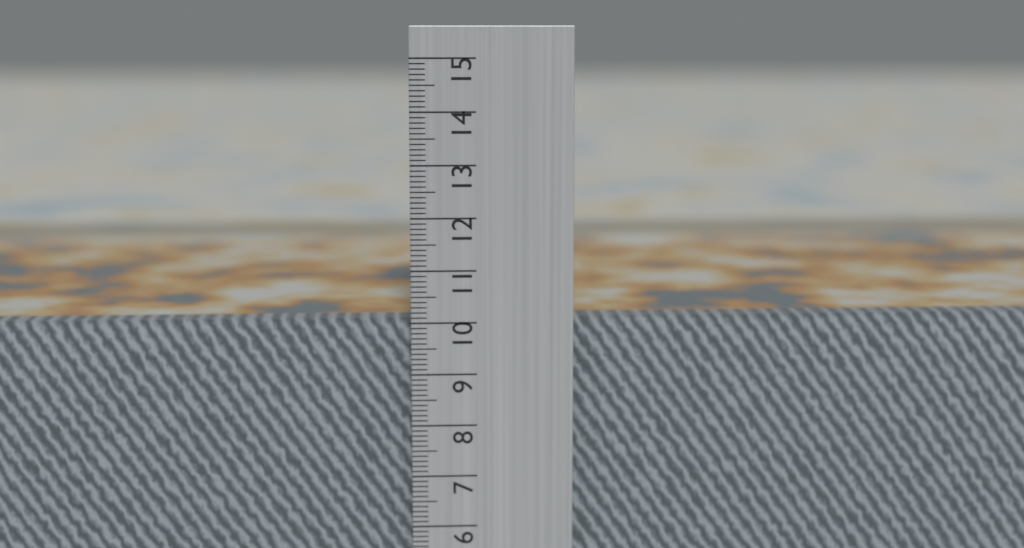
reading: 10.0 cm
